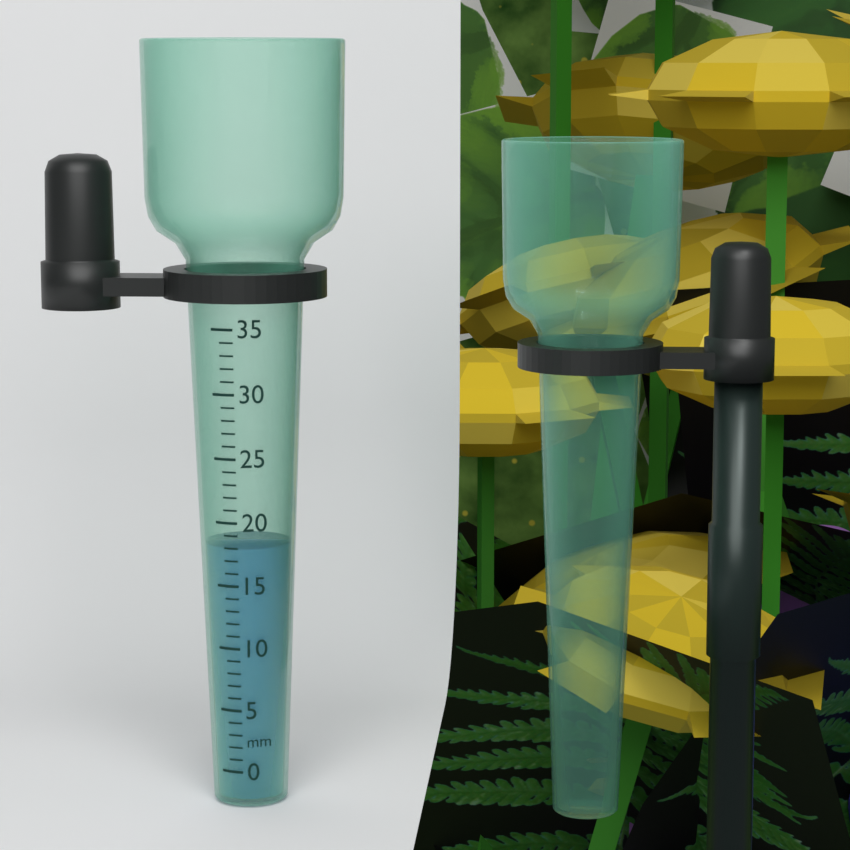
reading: 18 mm
